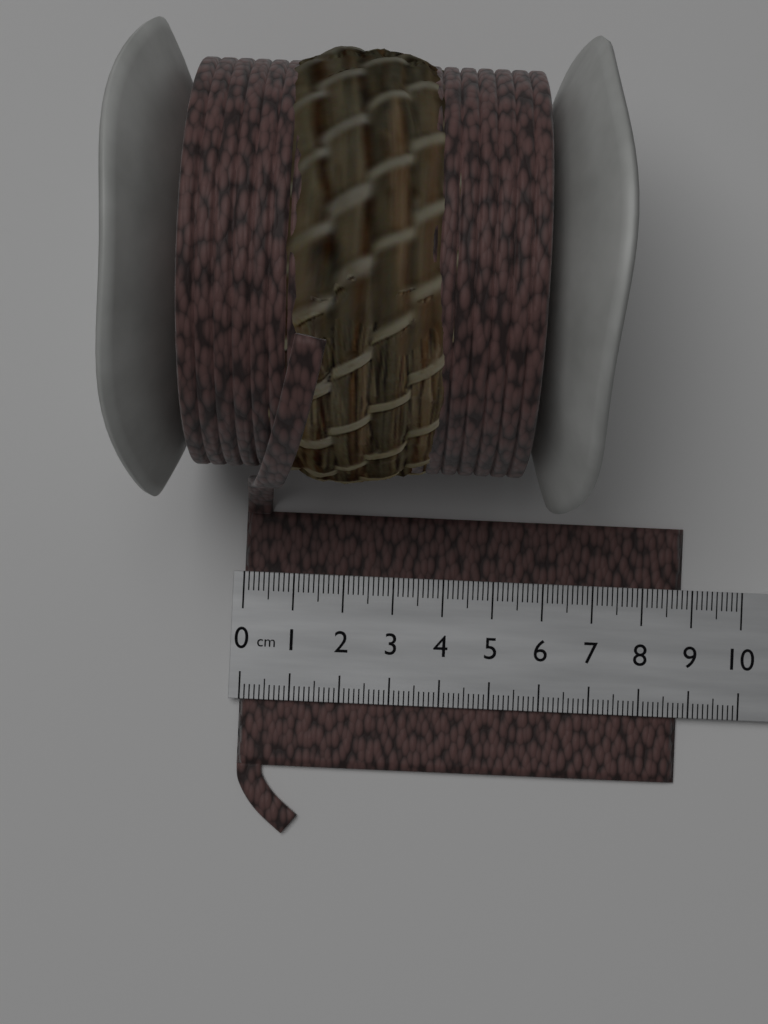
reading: 8.8 cm
